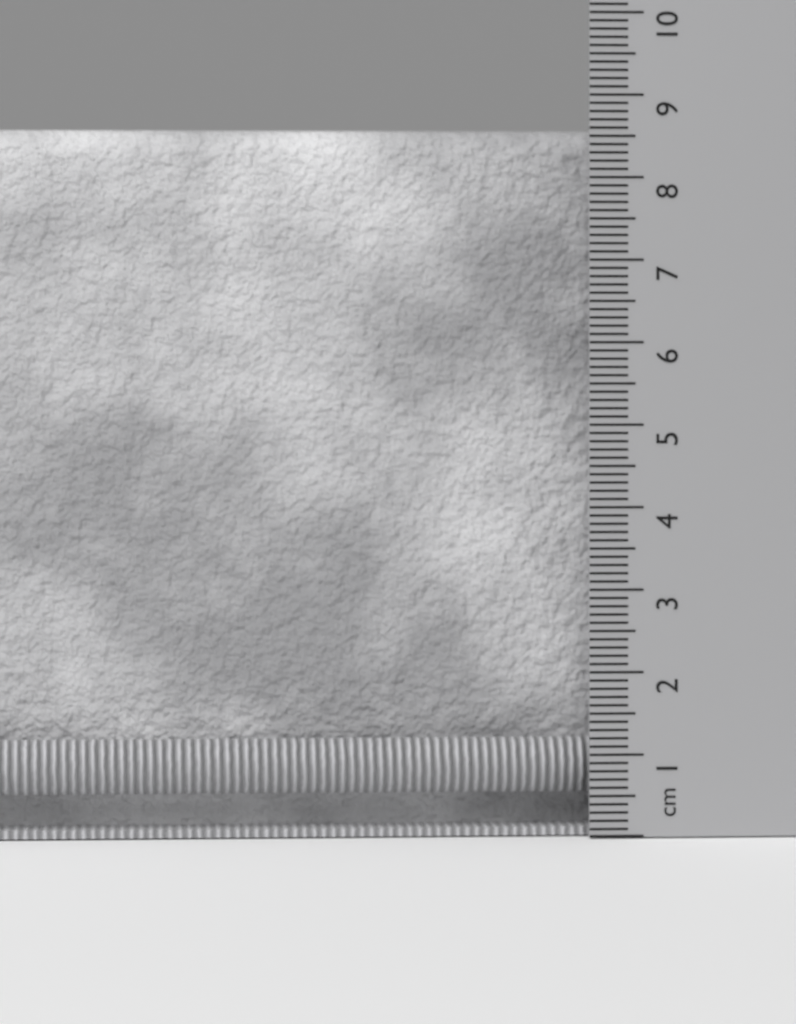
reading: 8.6 cm
